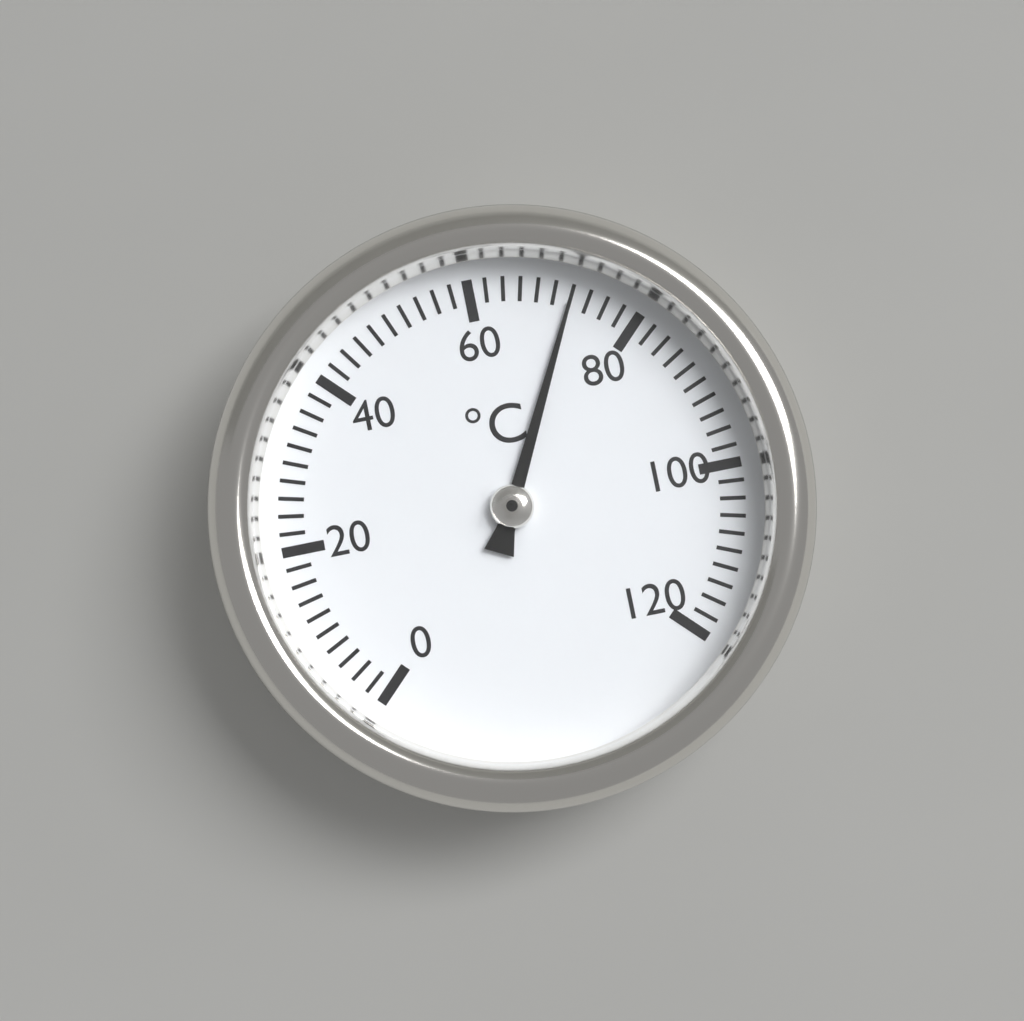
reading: 72 °C
